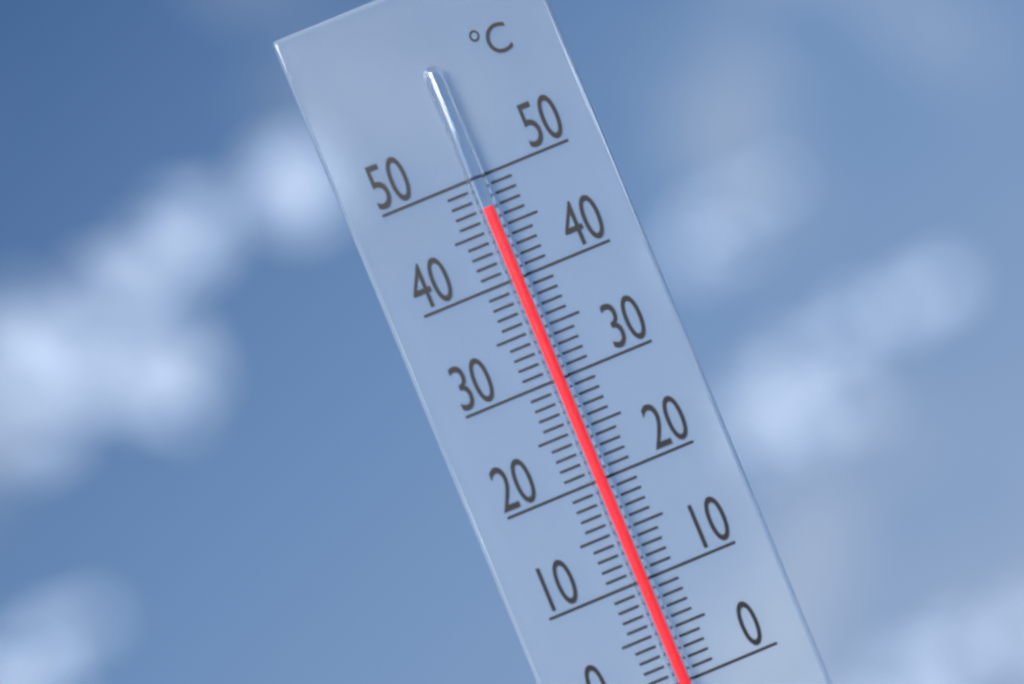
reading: 47 °C
